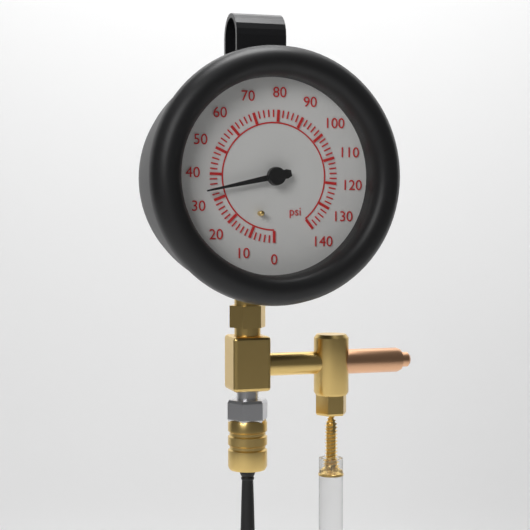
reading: 34 psi
